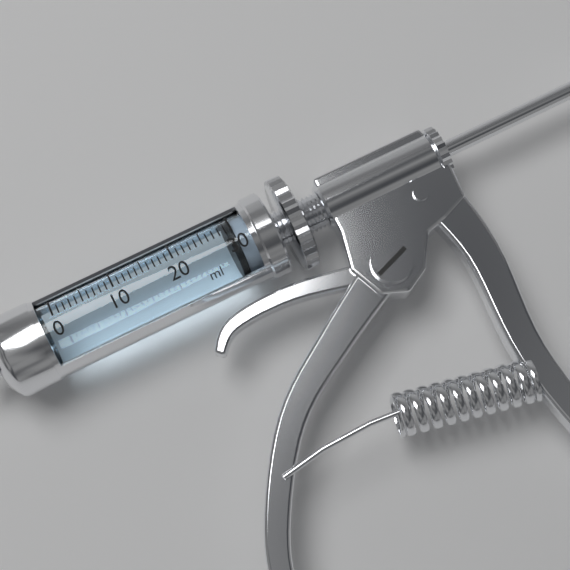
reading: 29 ml
